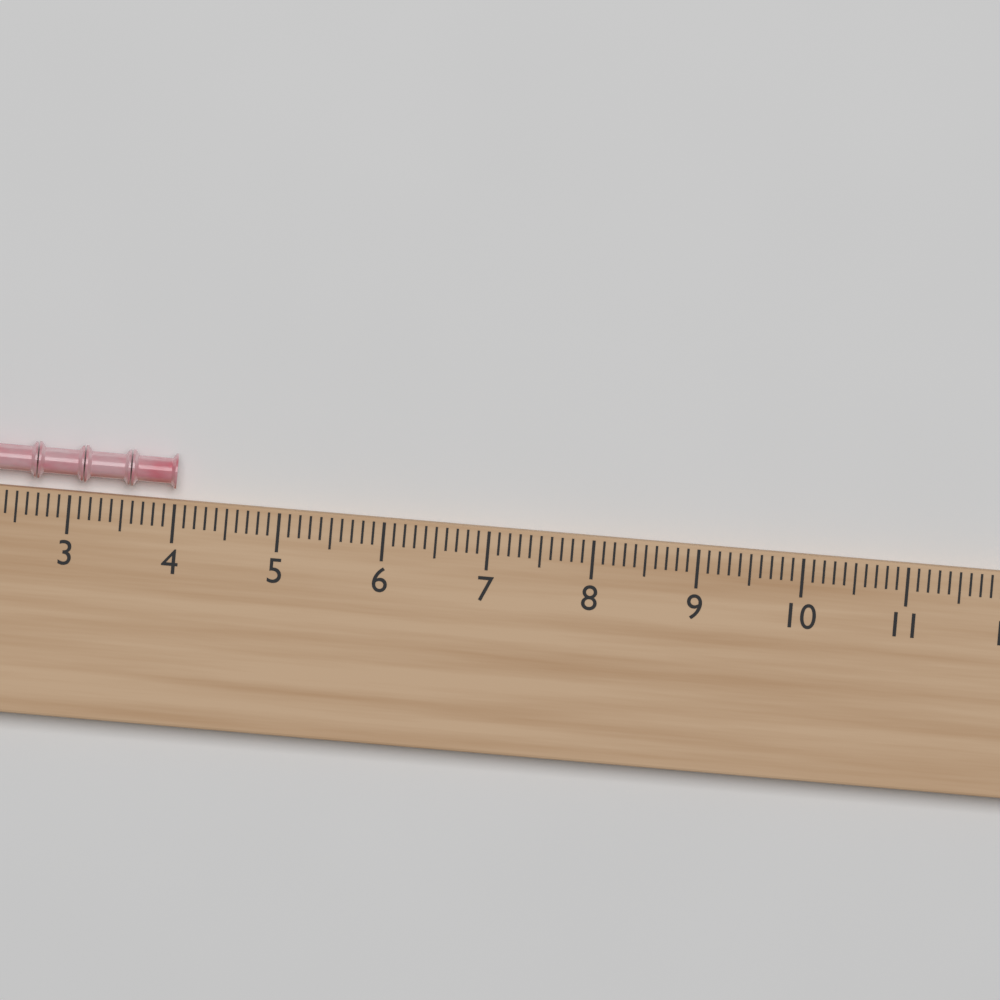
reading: 4.0 (no unit)
